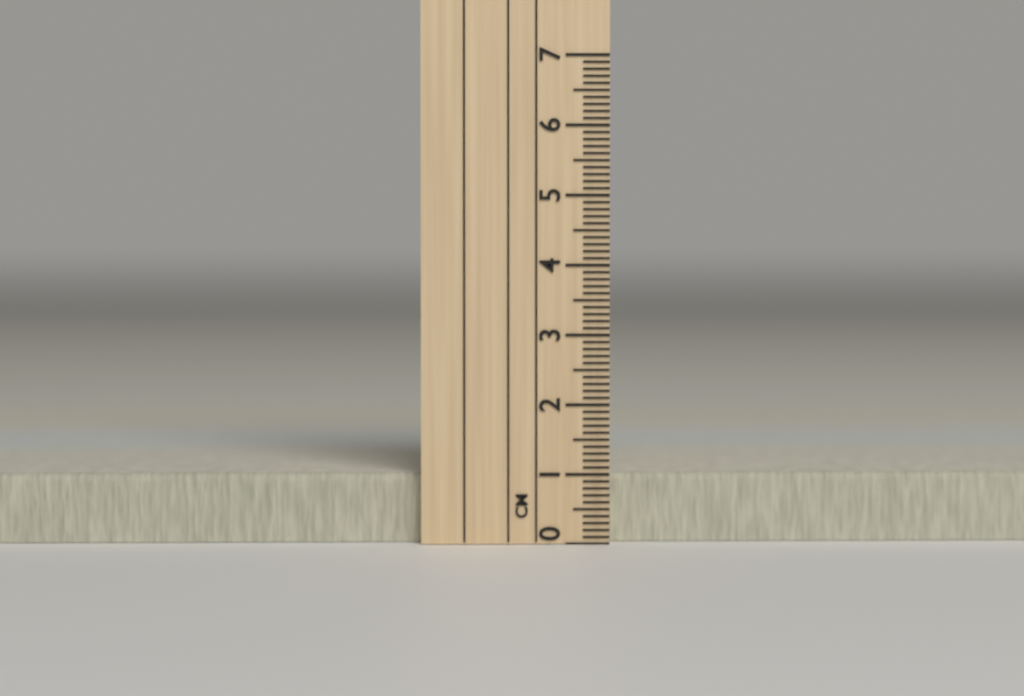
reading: 1.0 cm
